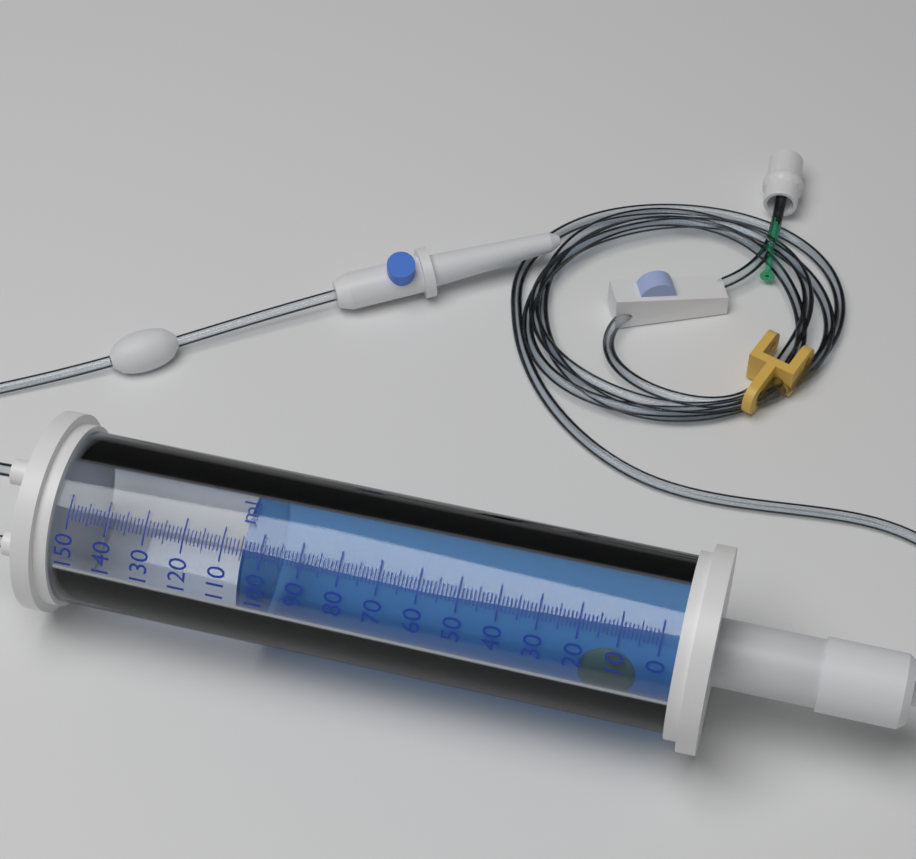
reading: 105 ml
